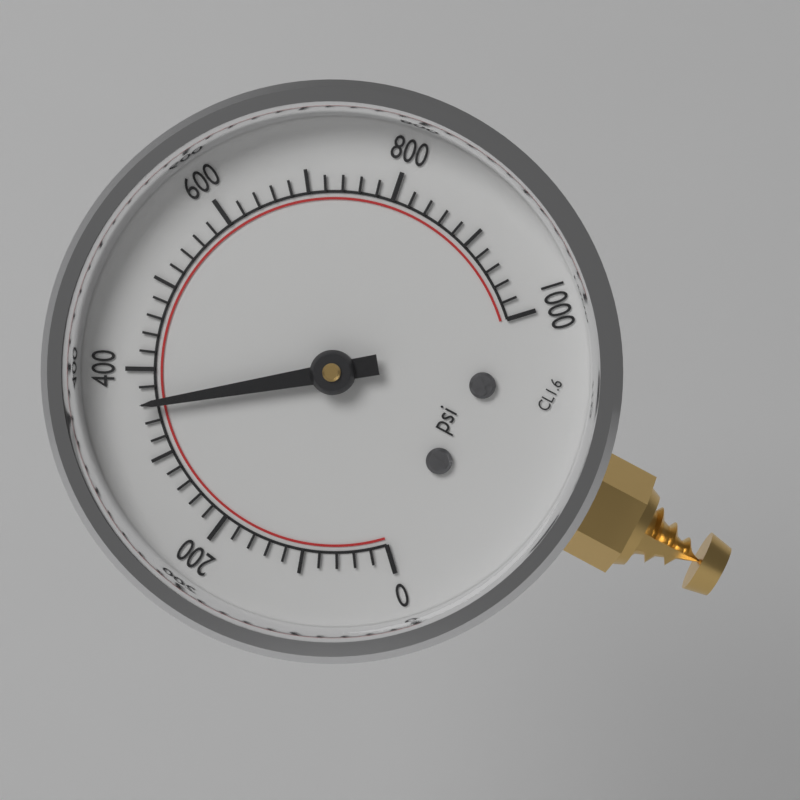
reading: 360 psi
